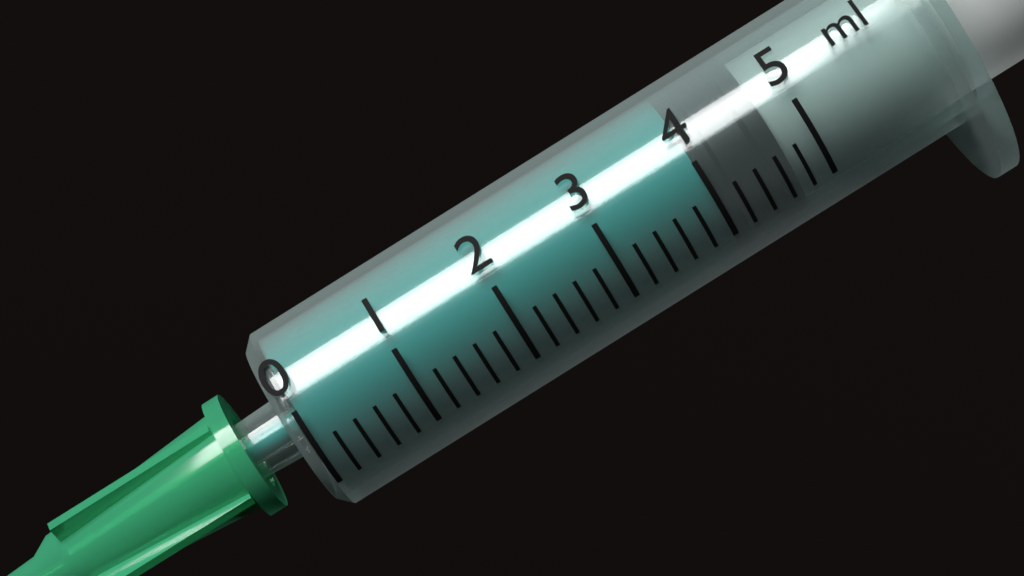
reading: 4.0 ml
